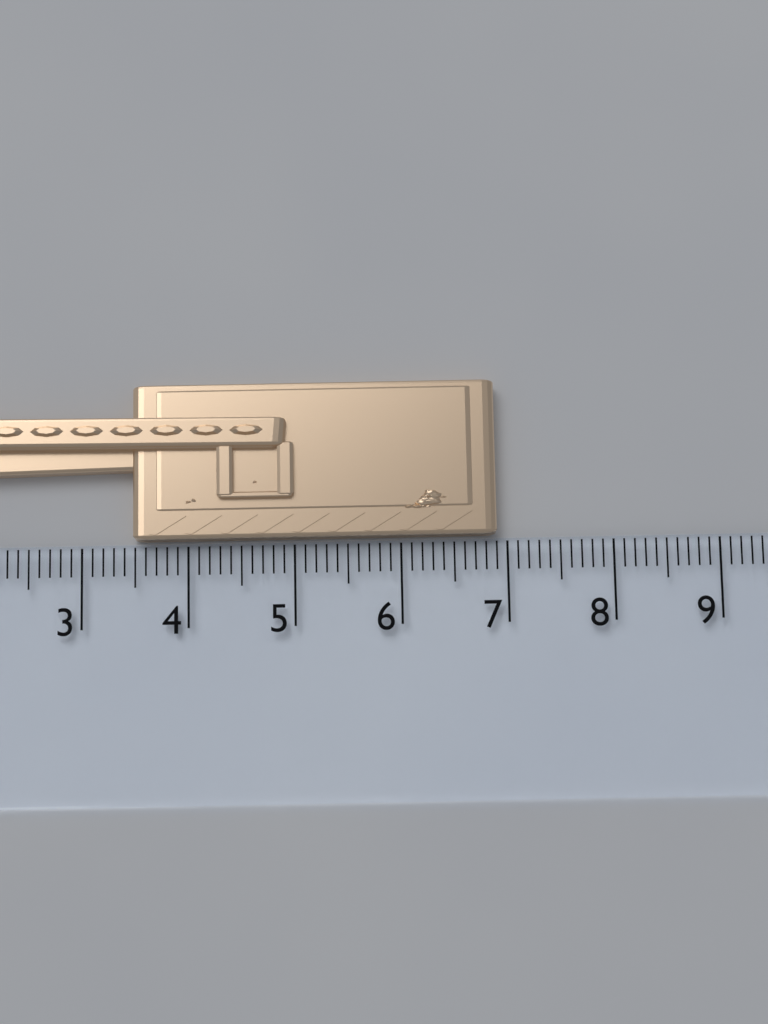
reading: 6.9 cm
